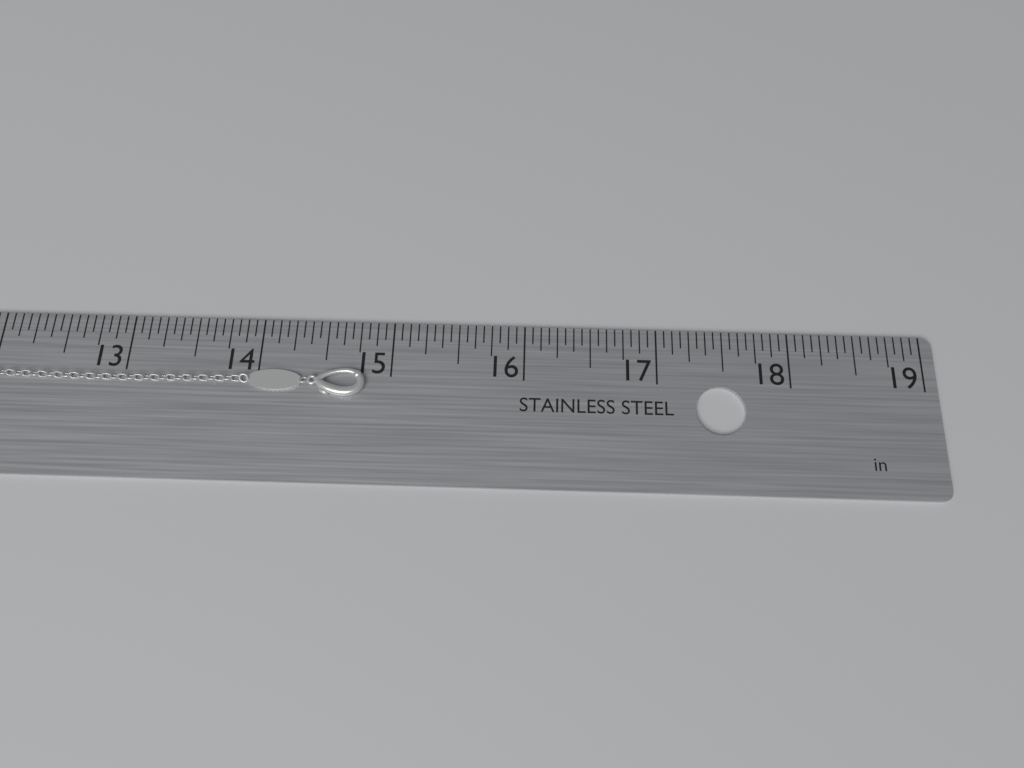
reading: 14.8125 in
